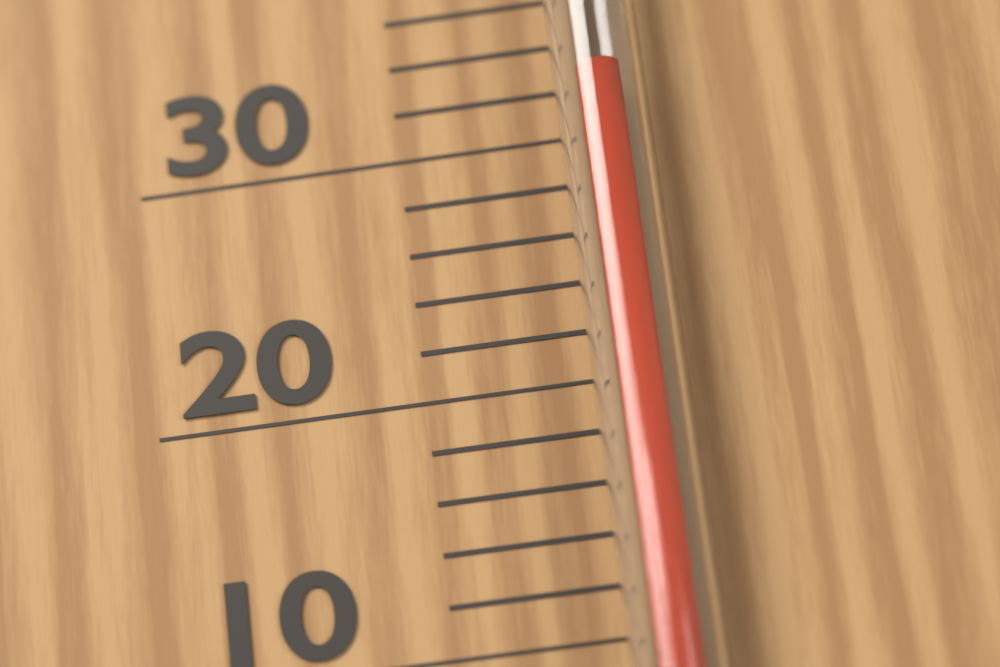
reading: 32 °C
